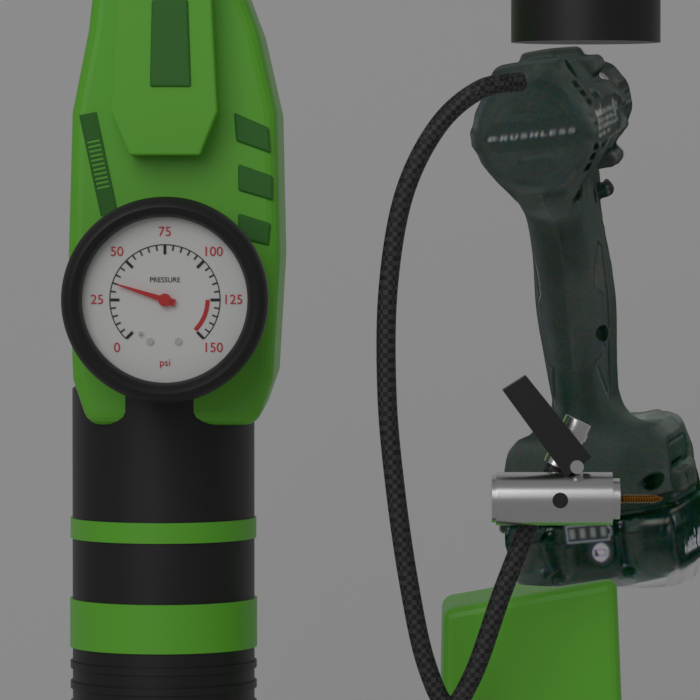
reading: 35 psi
